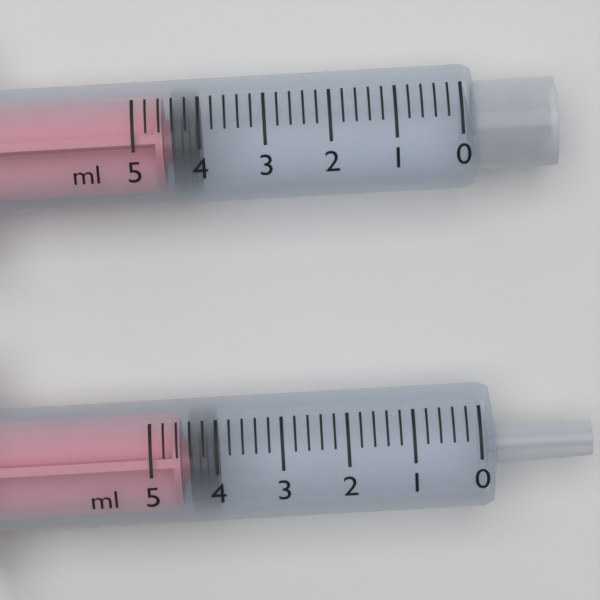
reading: 4.0 ml
